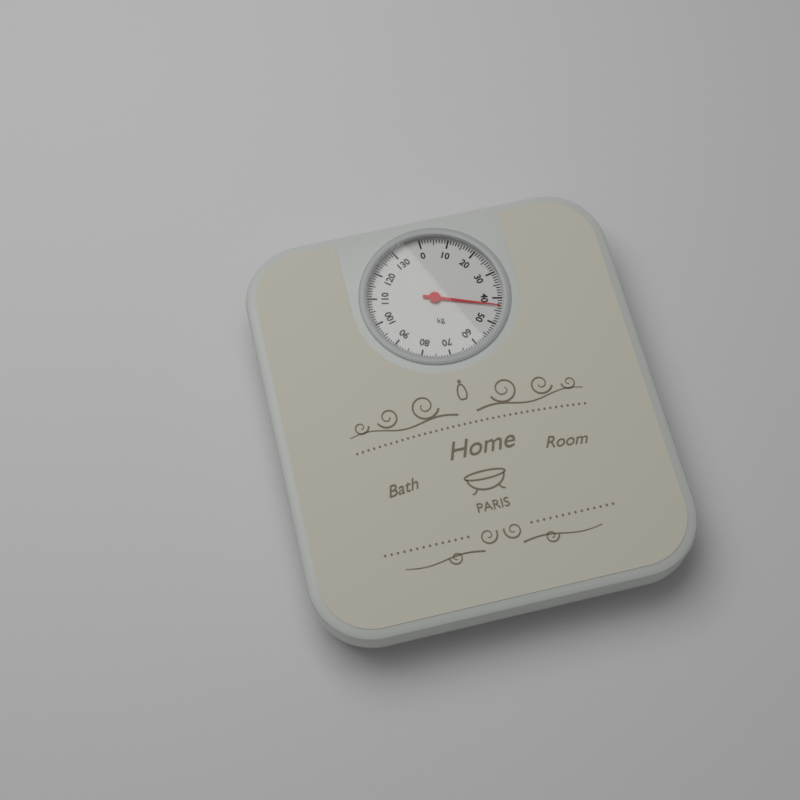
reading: 43 kg
